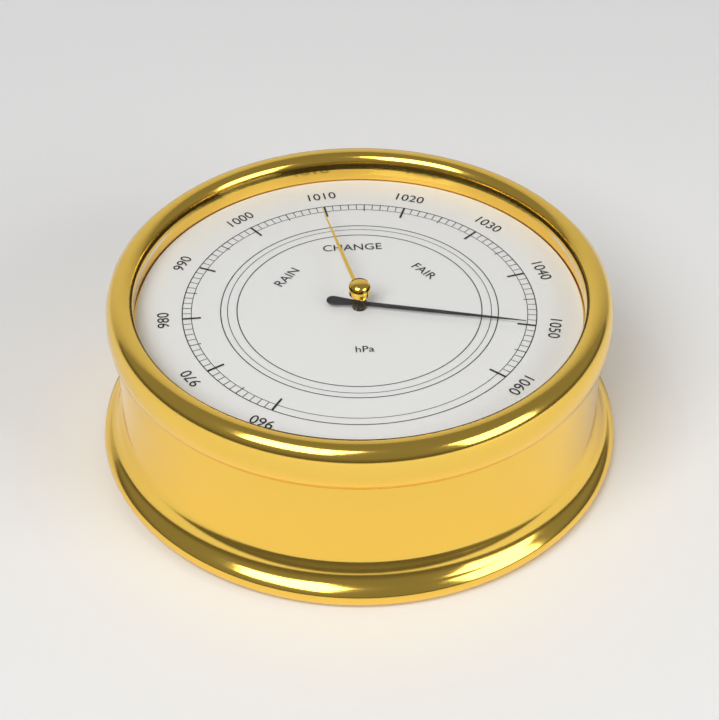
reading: 1050 hPa
